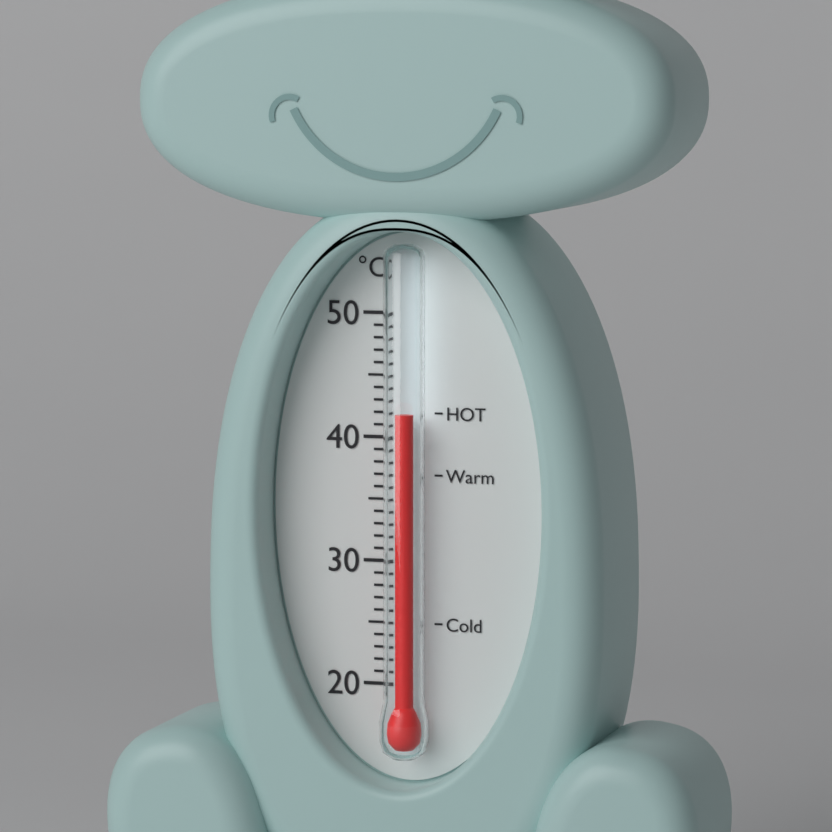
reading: 42 °C
